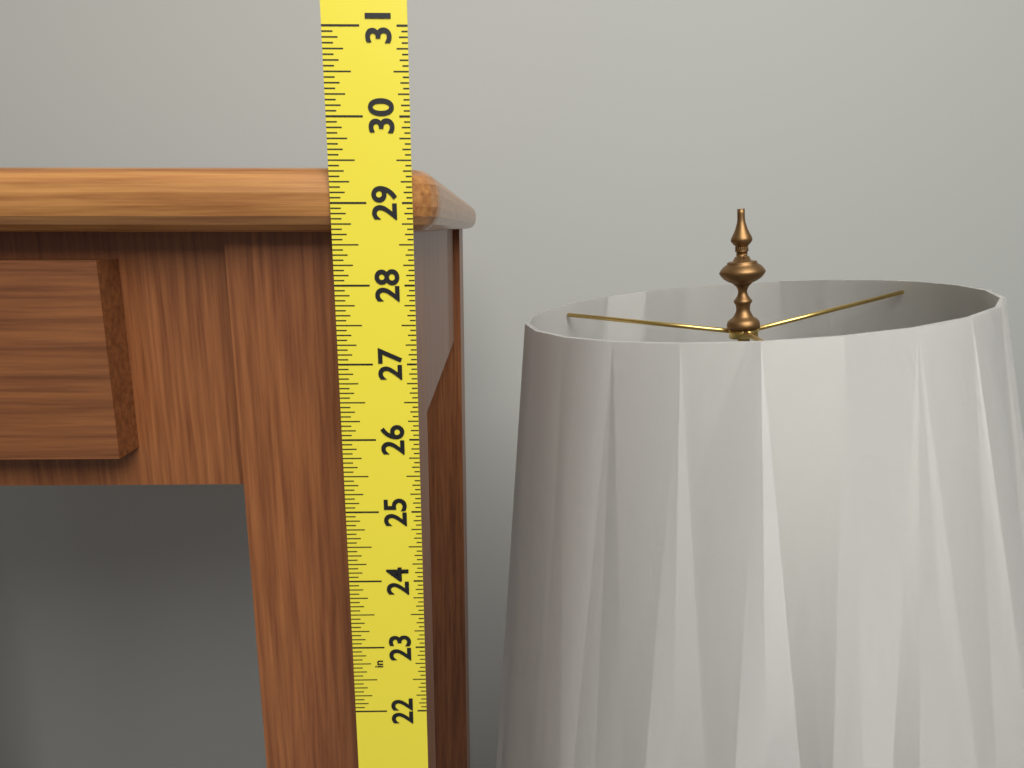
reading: 29.4375 in
